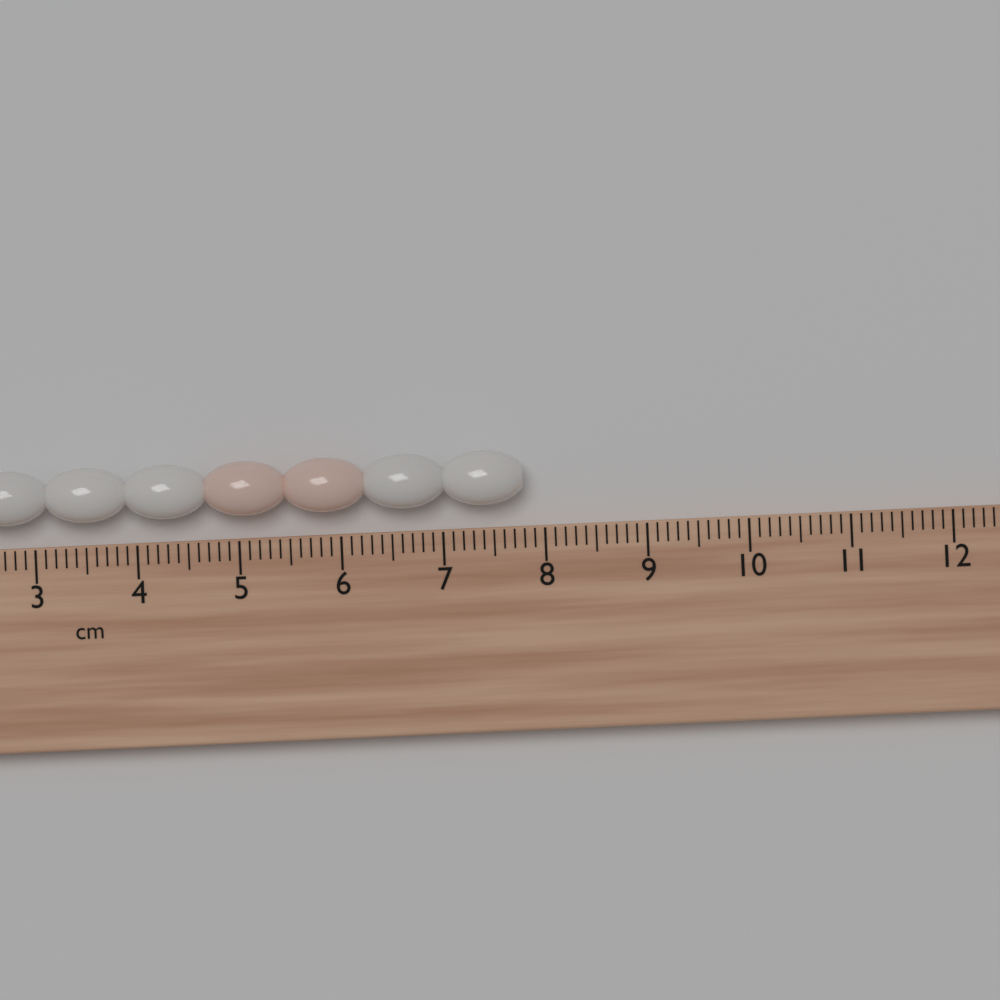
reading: 7.8 cm
